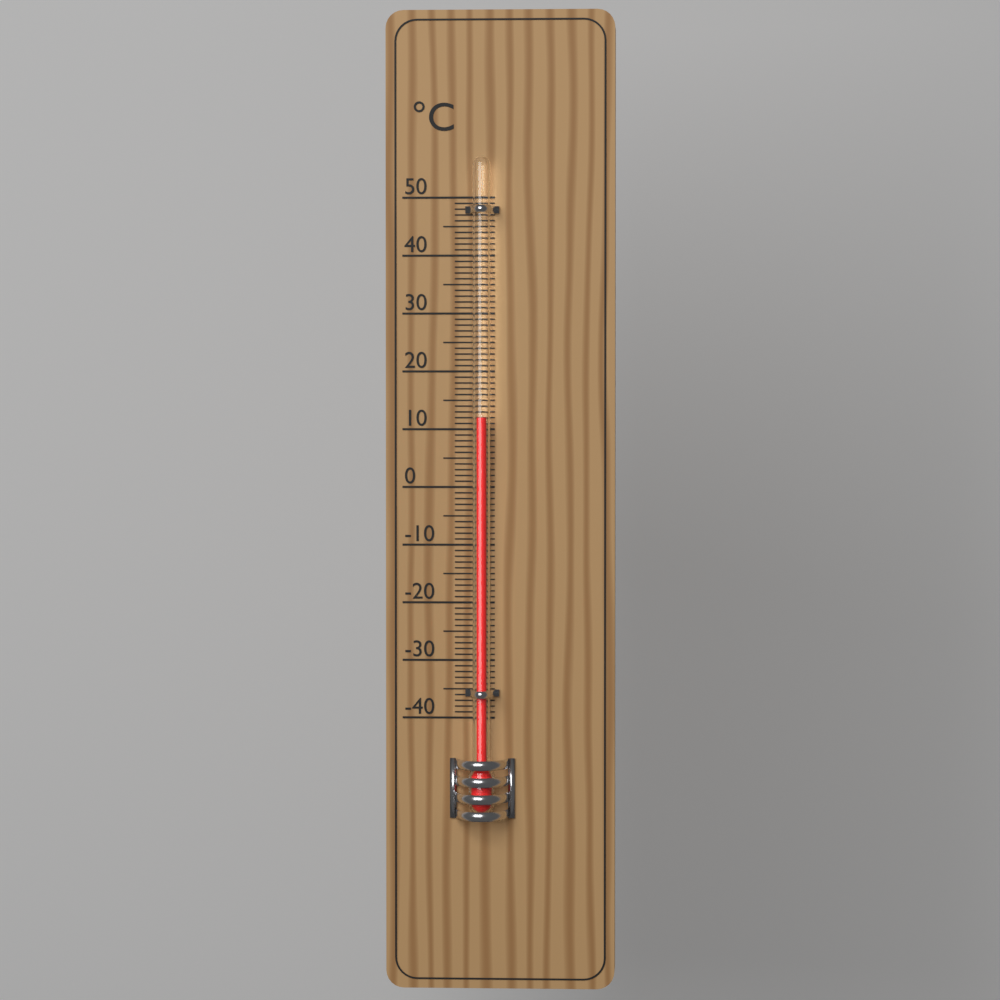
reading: 12 °C
